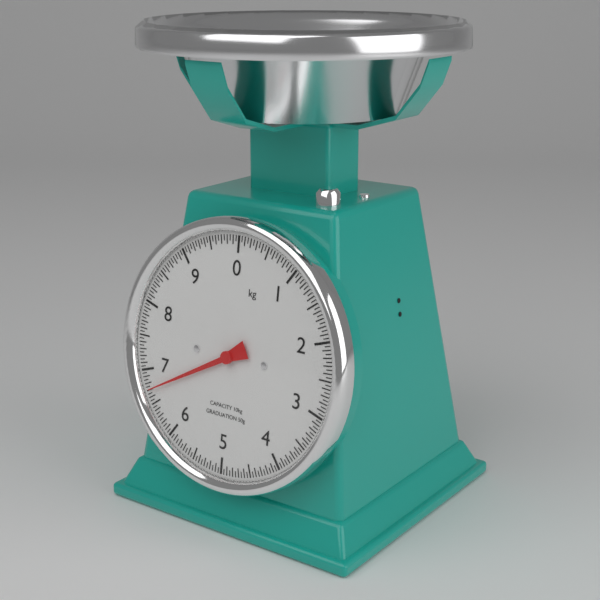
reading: 6.70 kg
